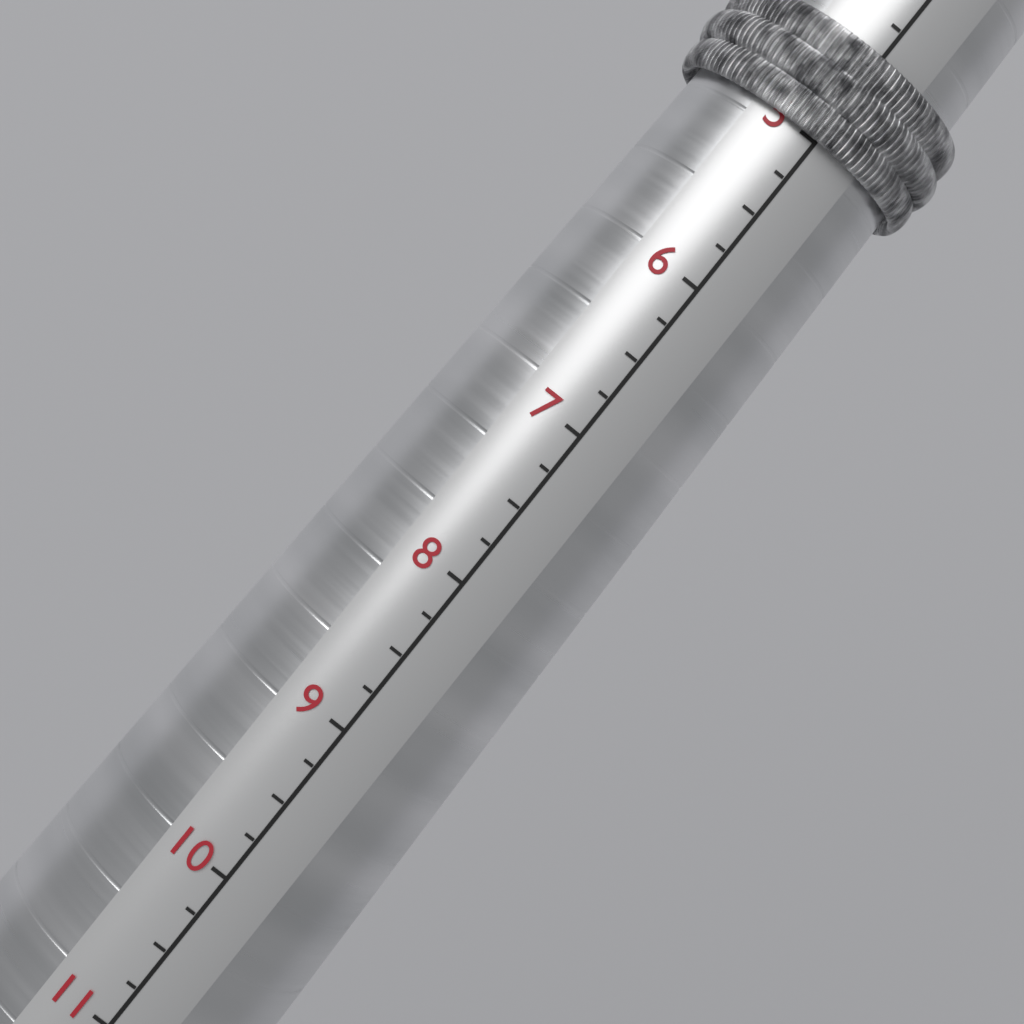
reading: 5.00 (no unit)
